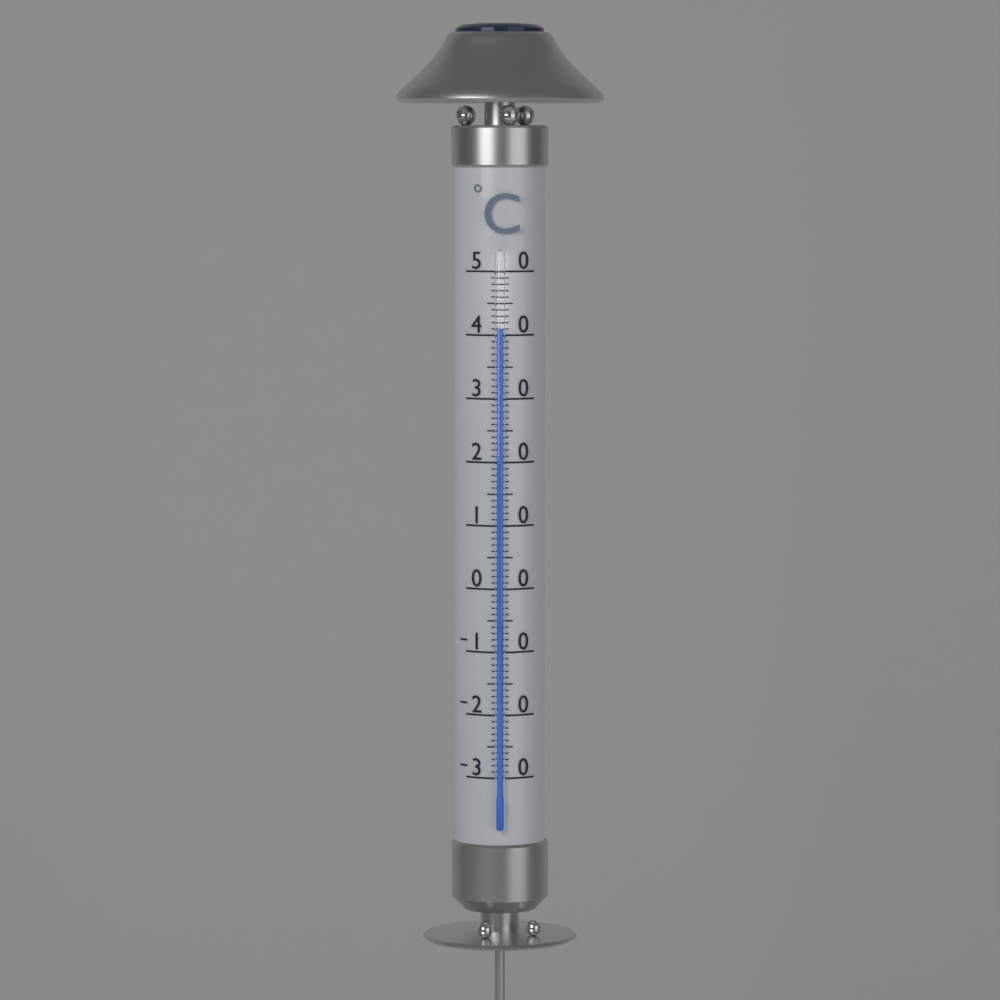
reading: 41 °C
